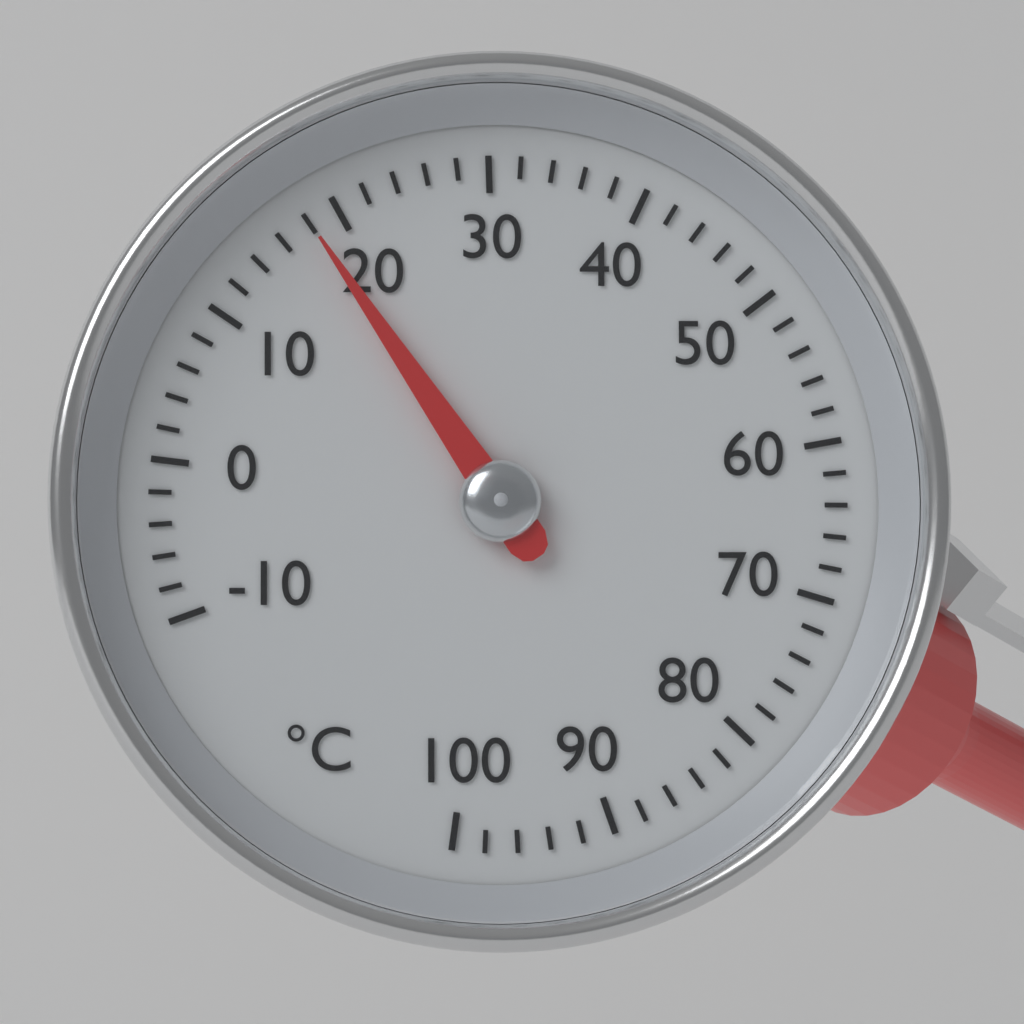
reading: 18 °C
